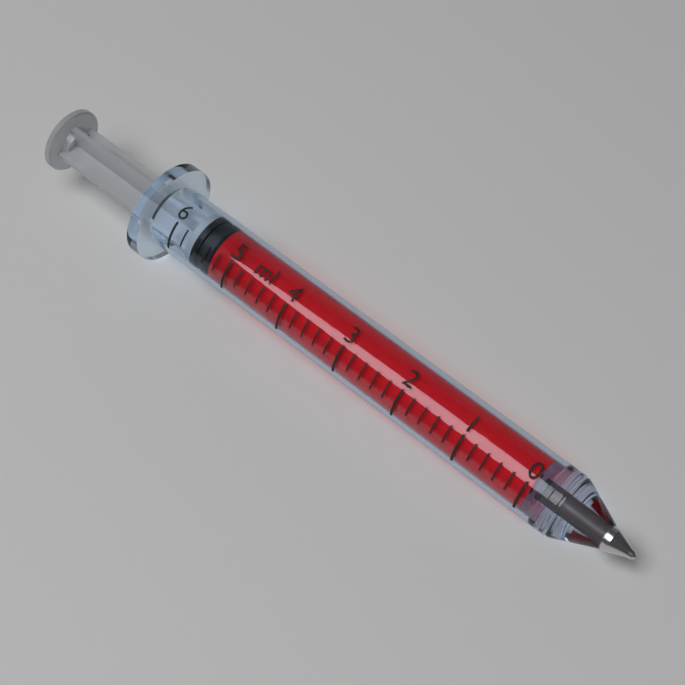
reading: 5.3 ml
